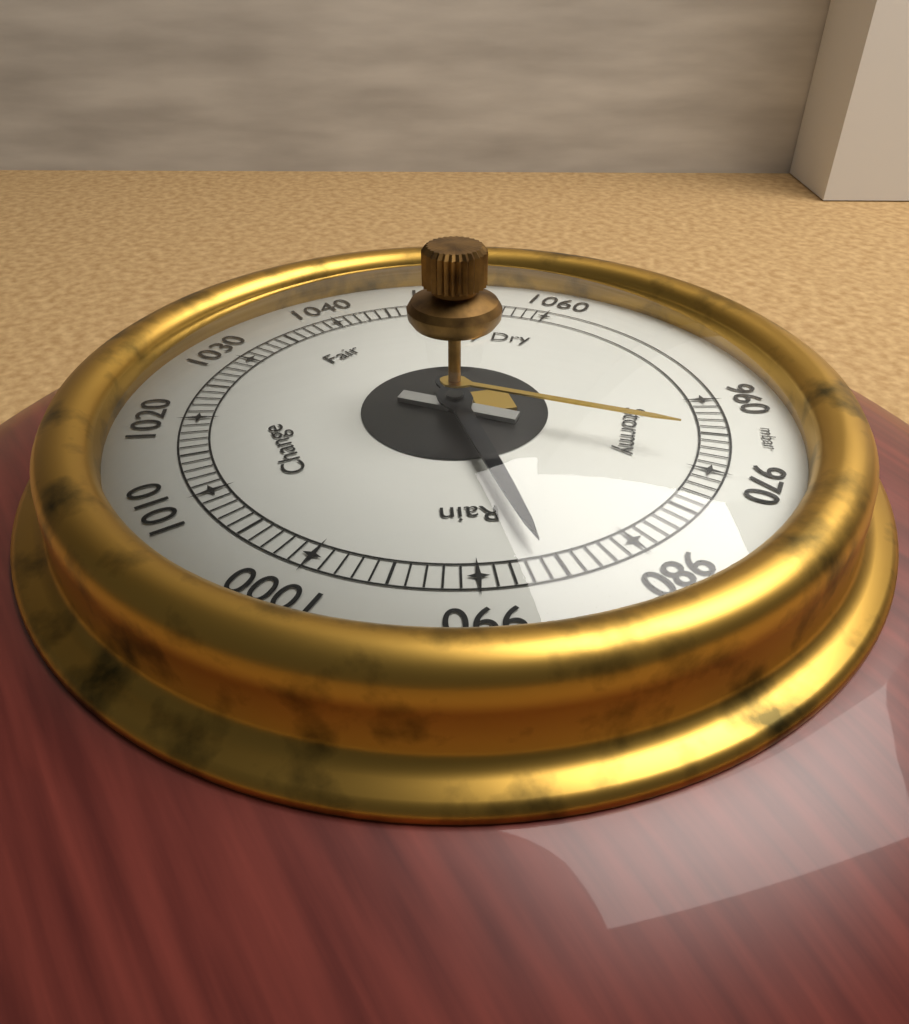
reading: 986 mbar
